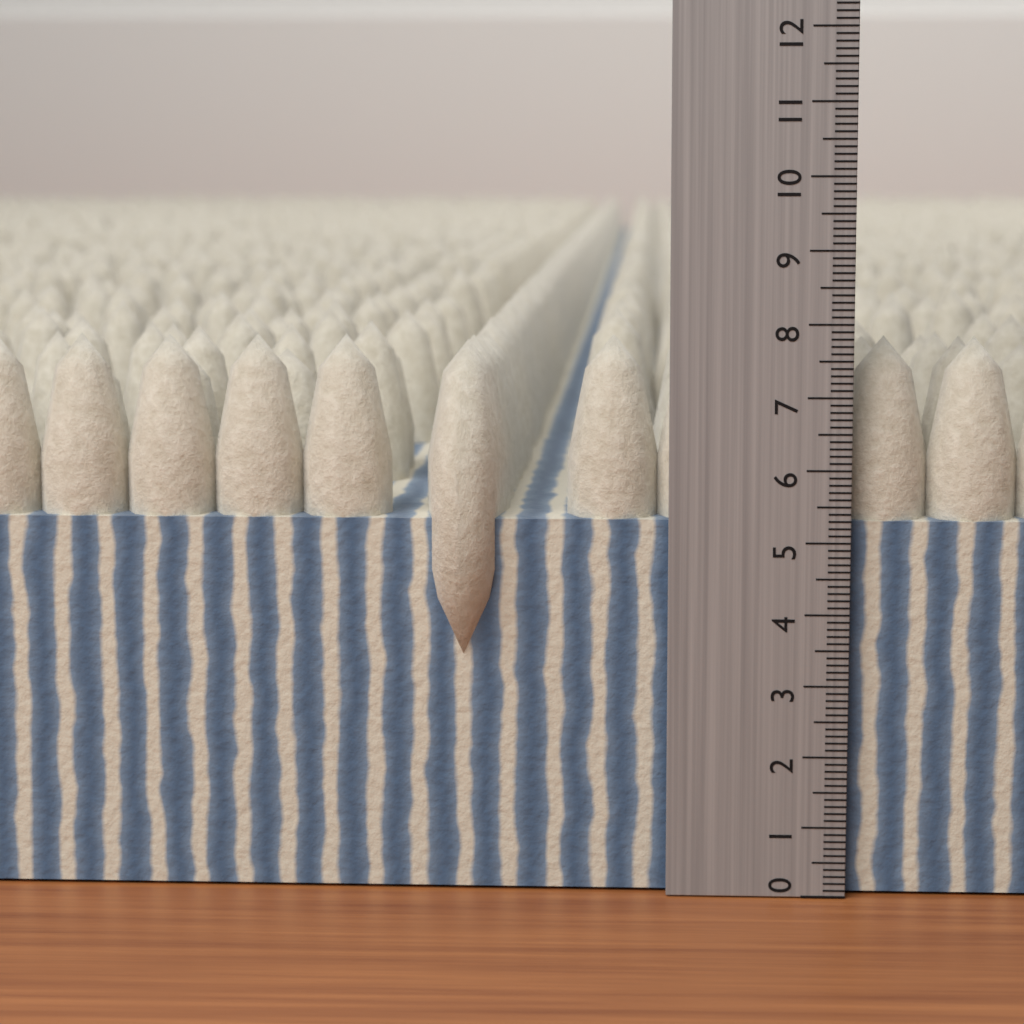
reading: 7.8 (no unit)
